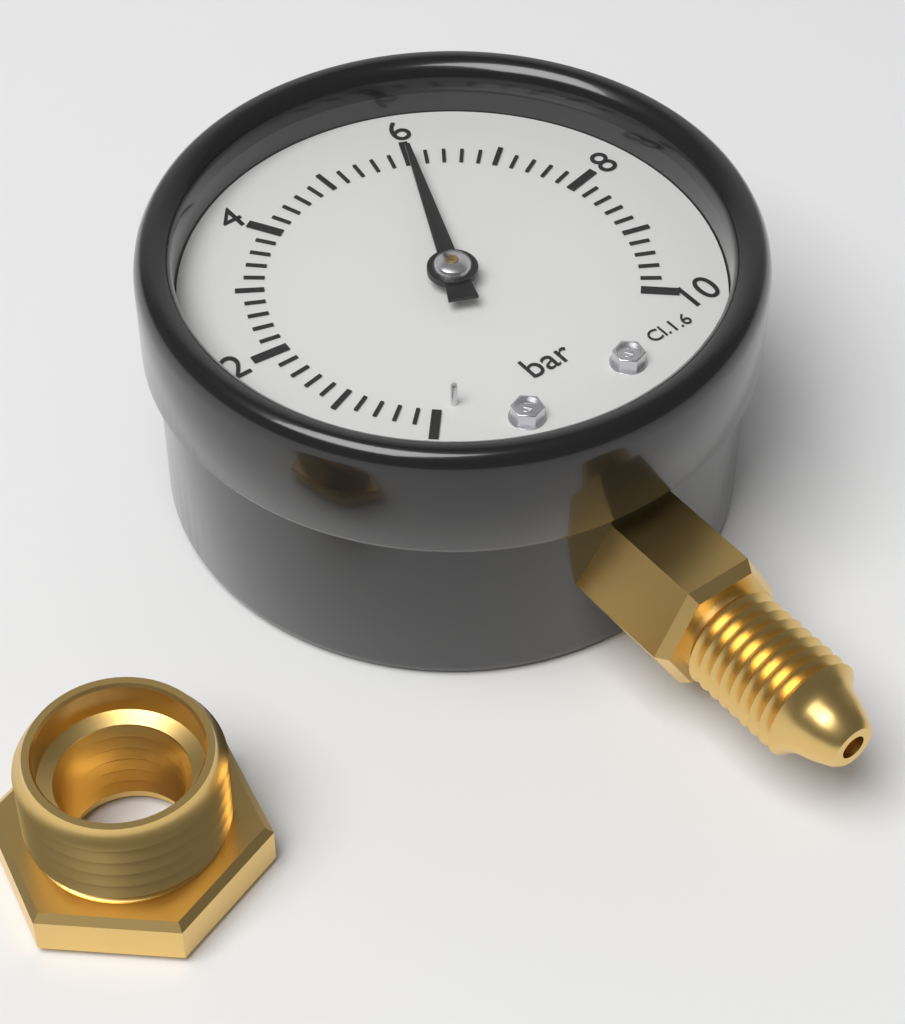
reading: 6.0 bar
